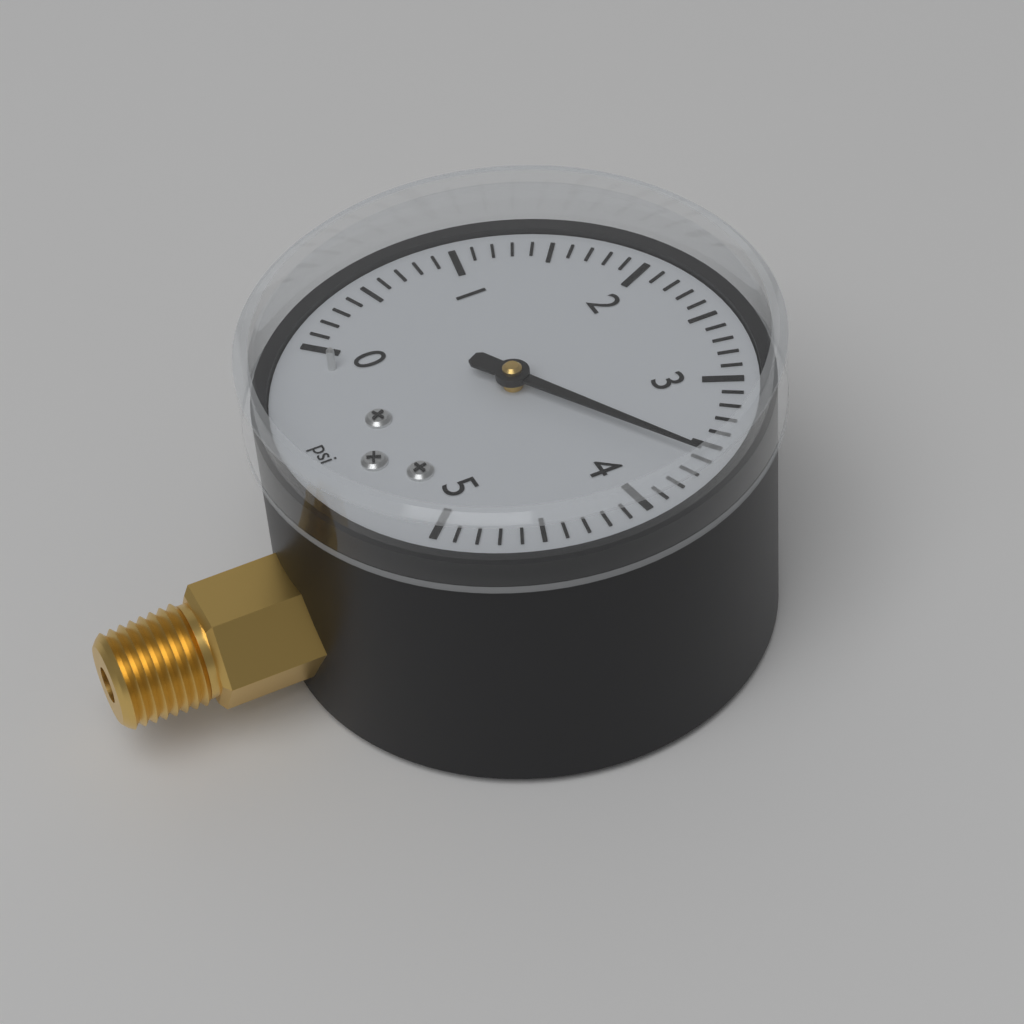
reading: 3.6 psi
